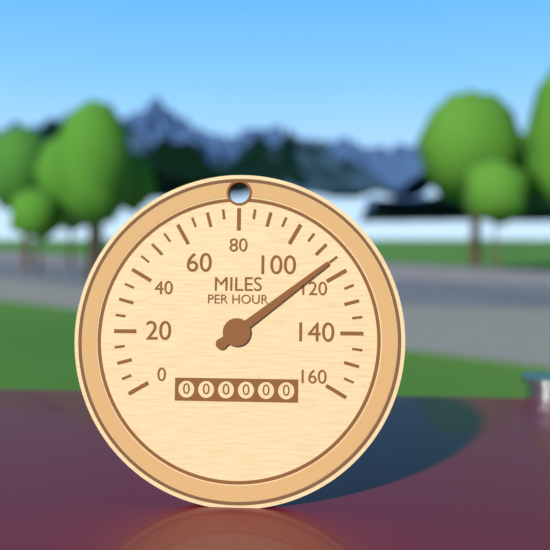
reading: 115 mph
